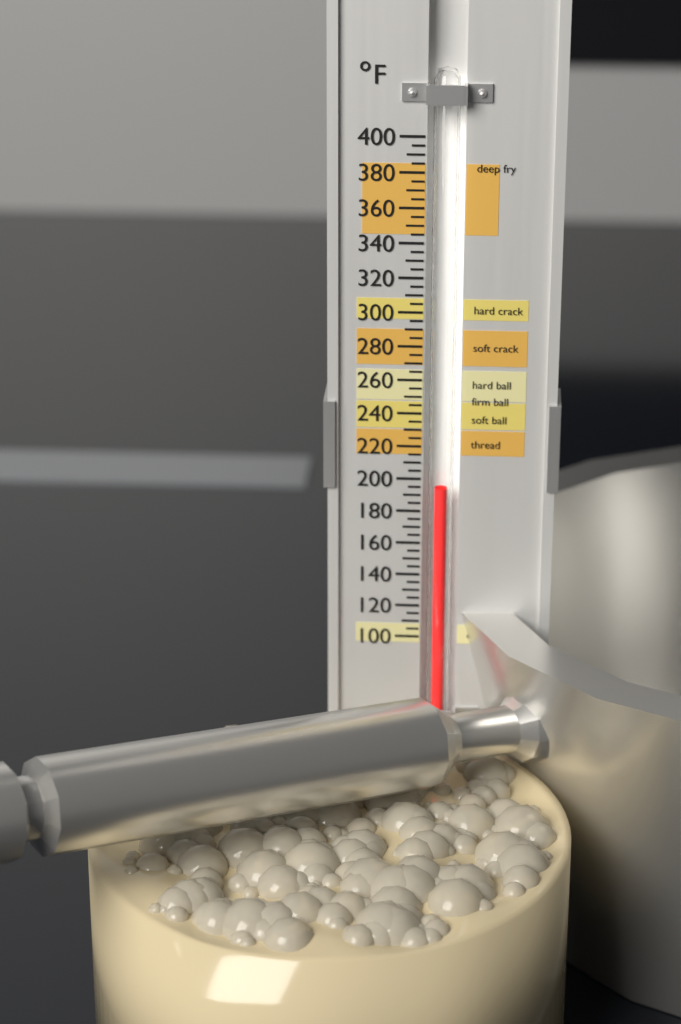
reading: 195 °F
